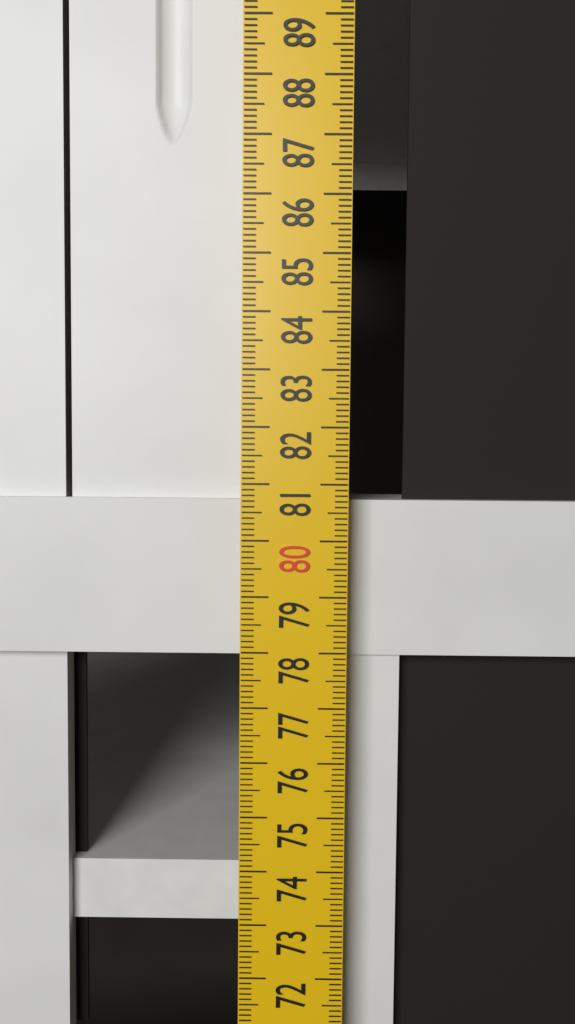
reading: 80.7 cm
